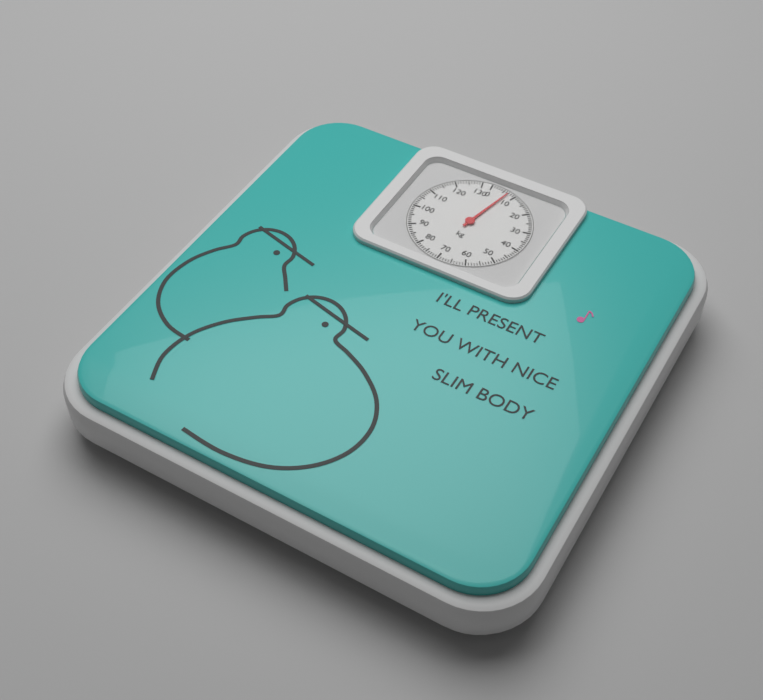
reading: 7 kg
